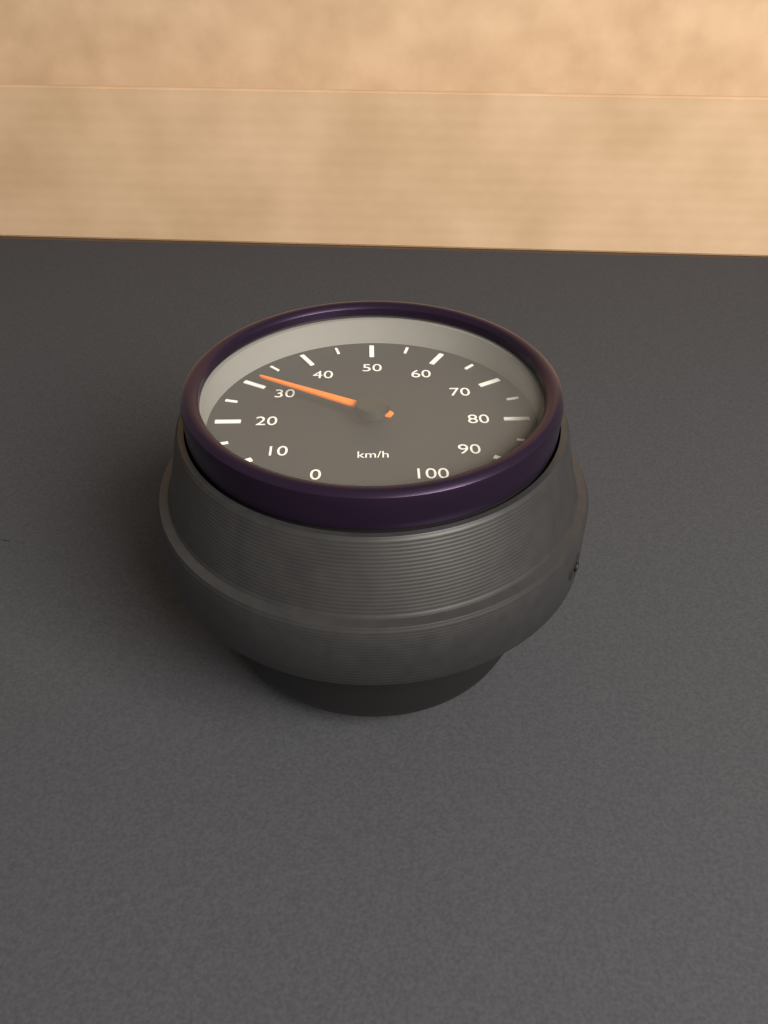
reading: 30 km/h
